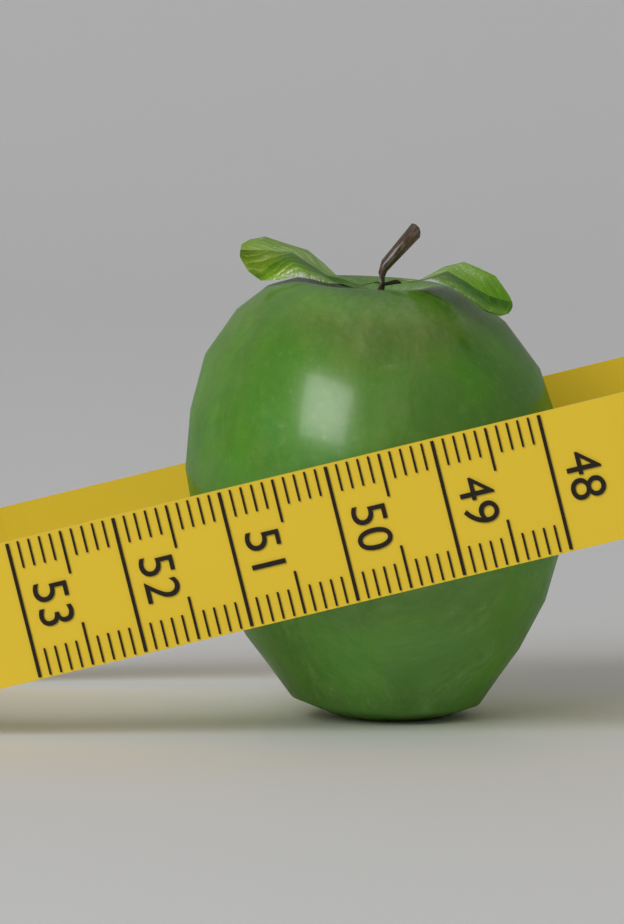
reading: 51.5 (no unit)
